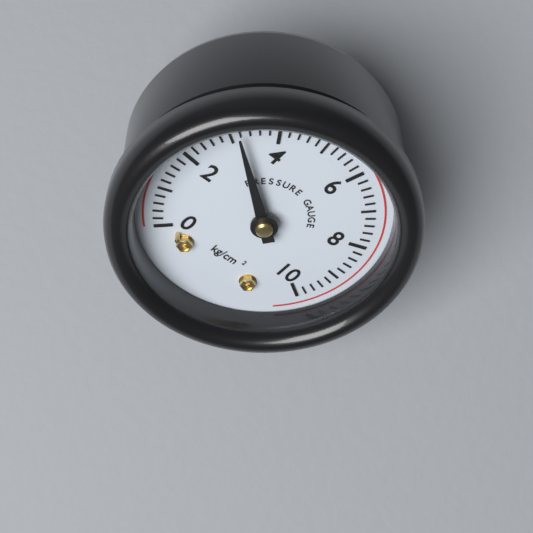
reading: 3.2 kg/cm²
